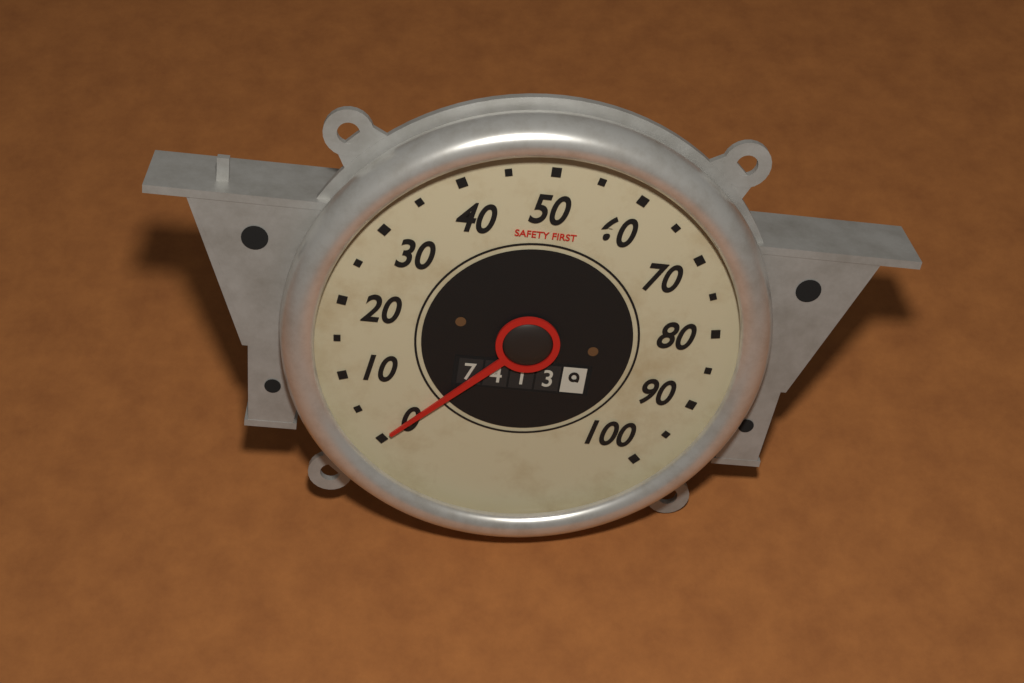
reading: 0 (no unit)
